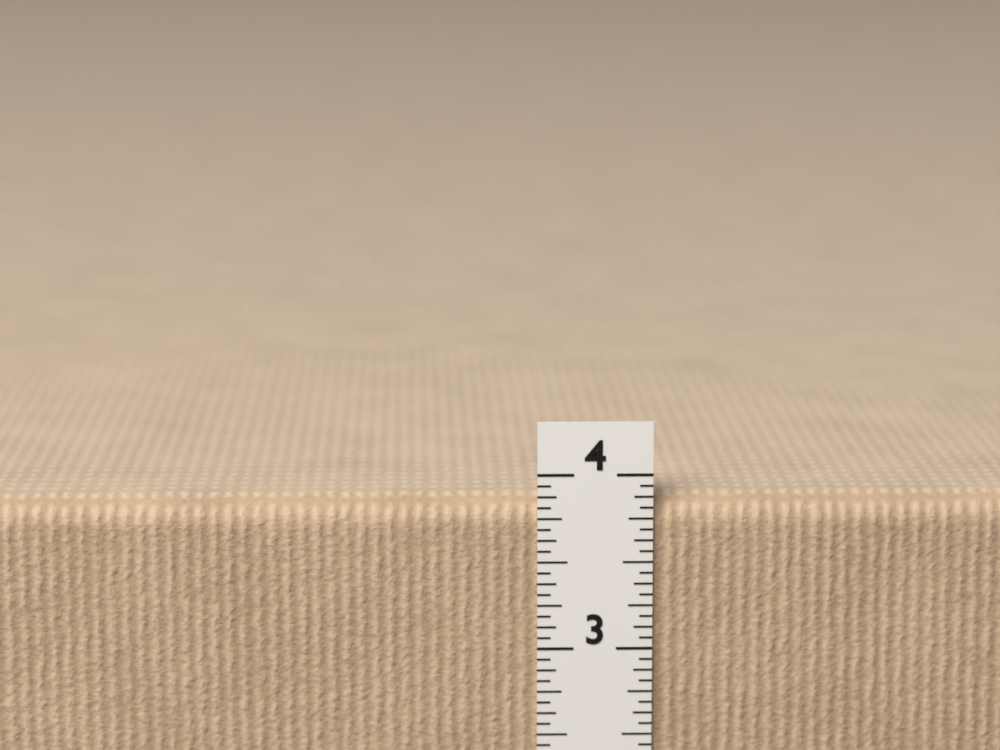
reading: 3.8750 in
